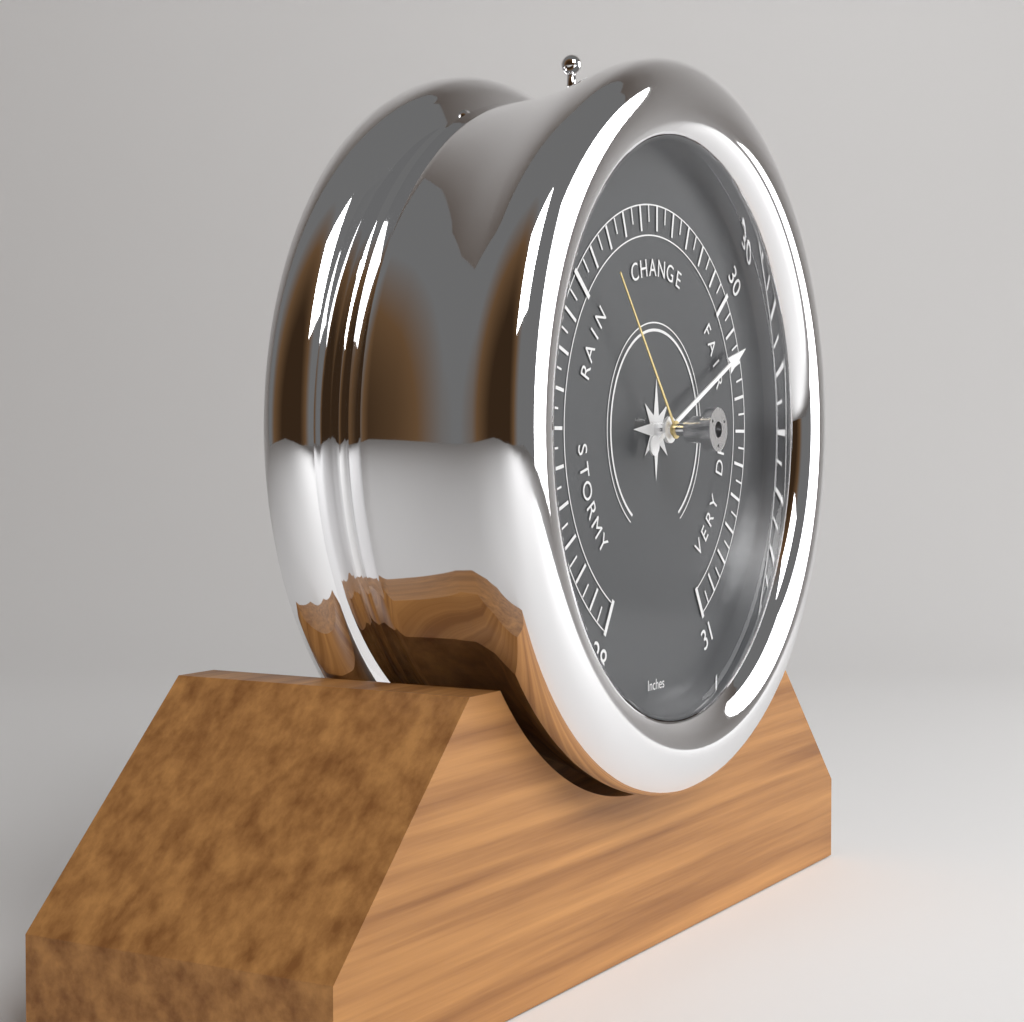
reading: 30.15 inches
